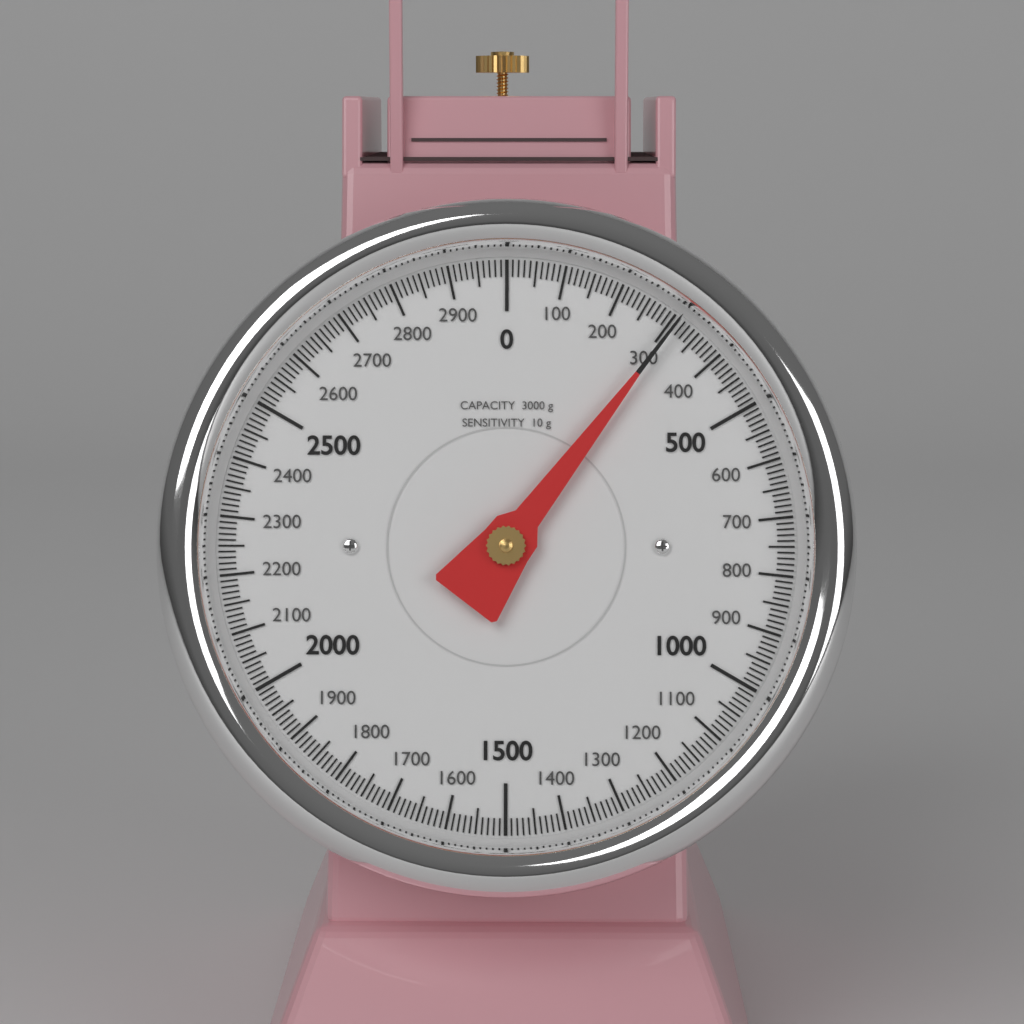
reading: 310 g
